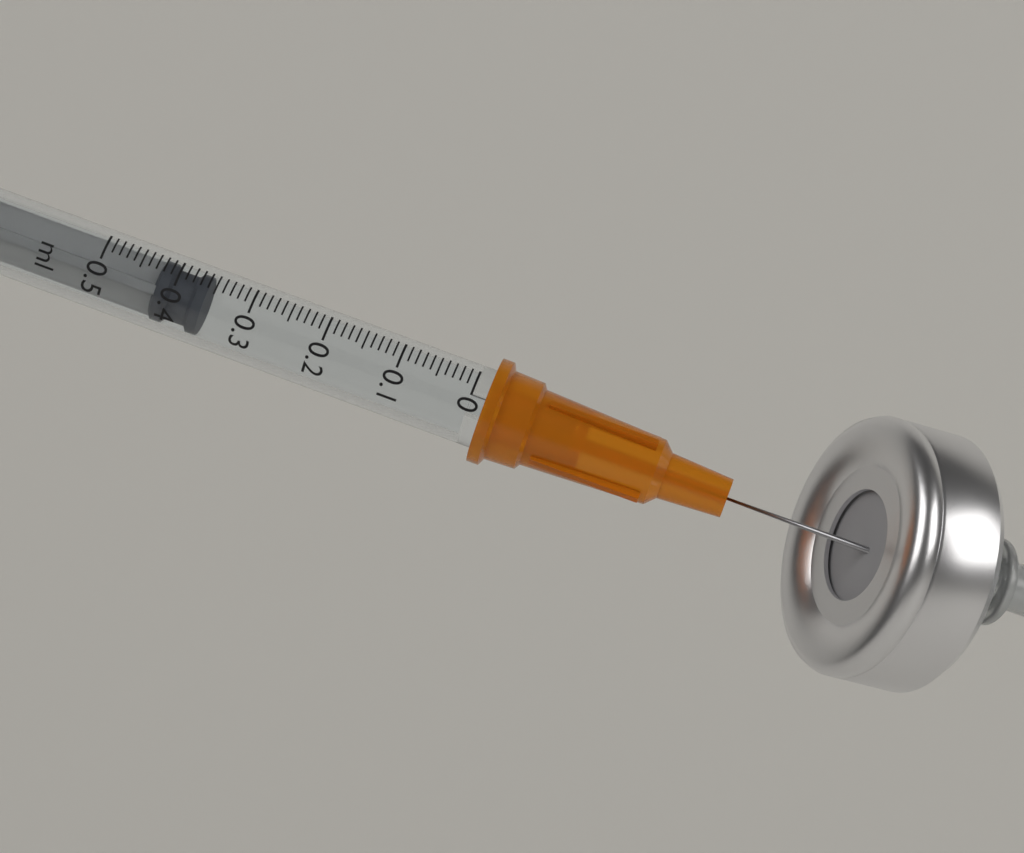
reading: 0.36 ml
